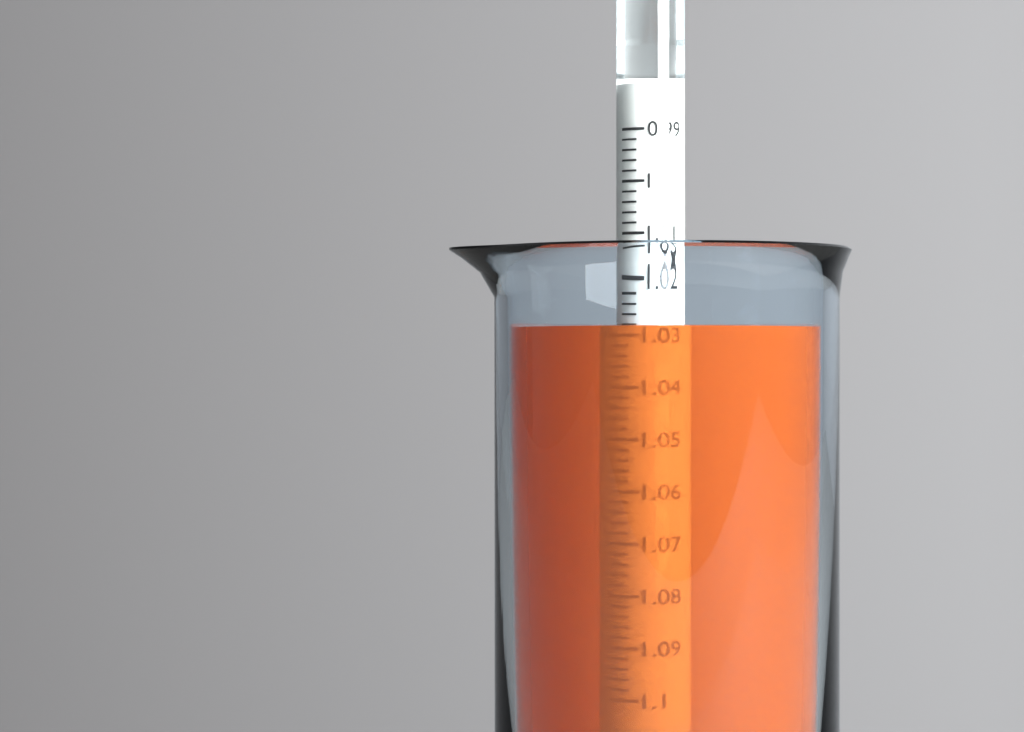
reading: 1.028 (no unit)
